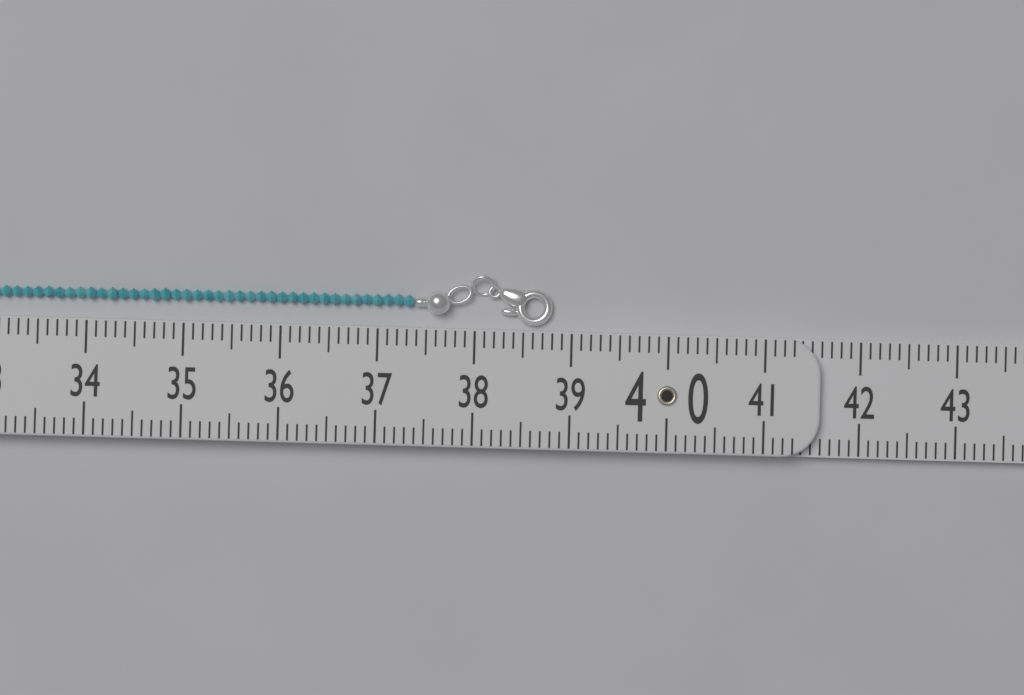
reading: 38.8 (no unit)
